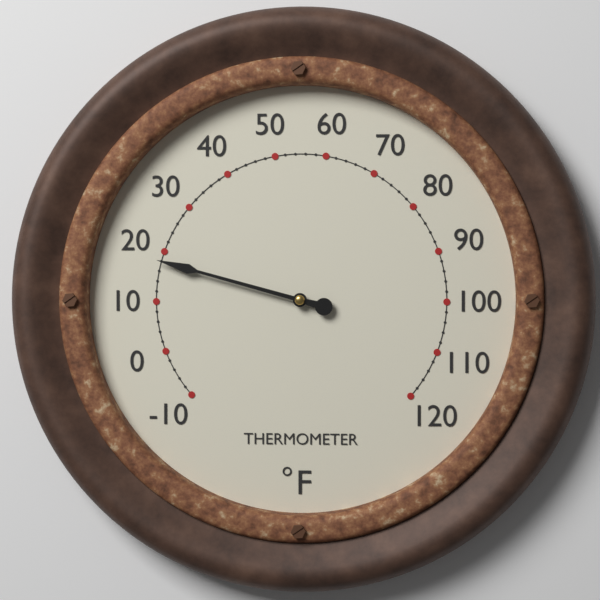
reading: 18 °F
